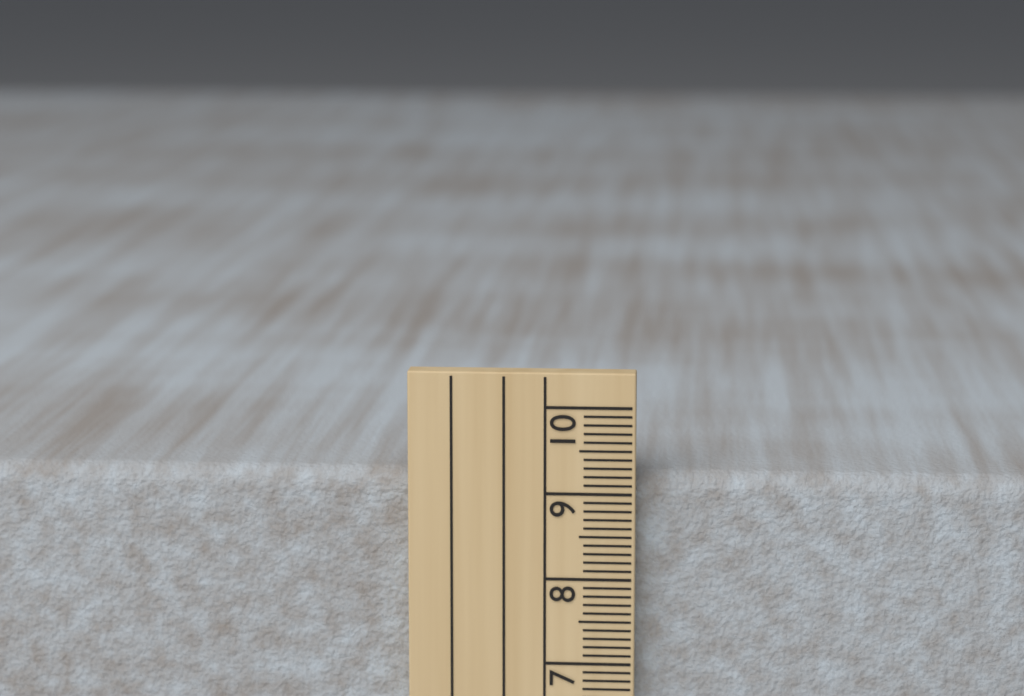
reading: 9.2 cm
